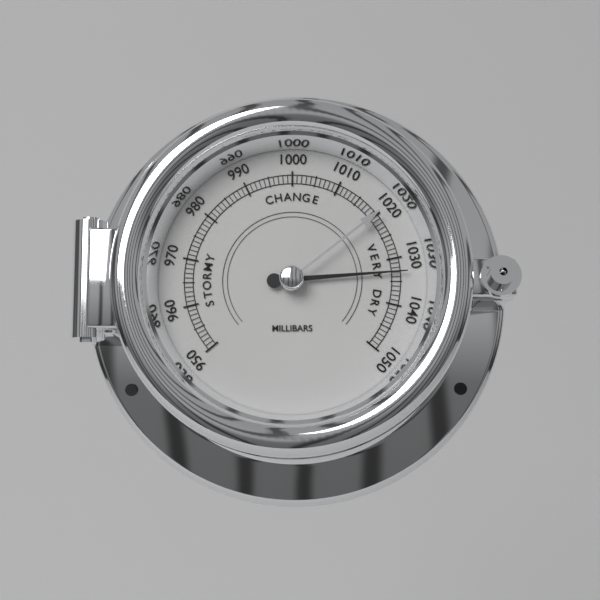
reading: 1033 mbar
